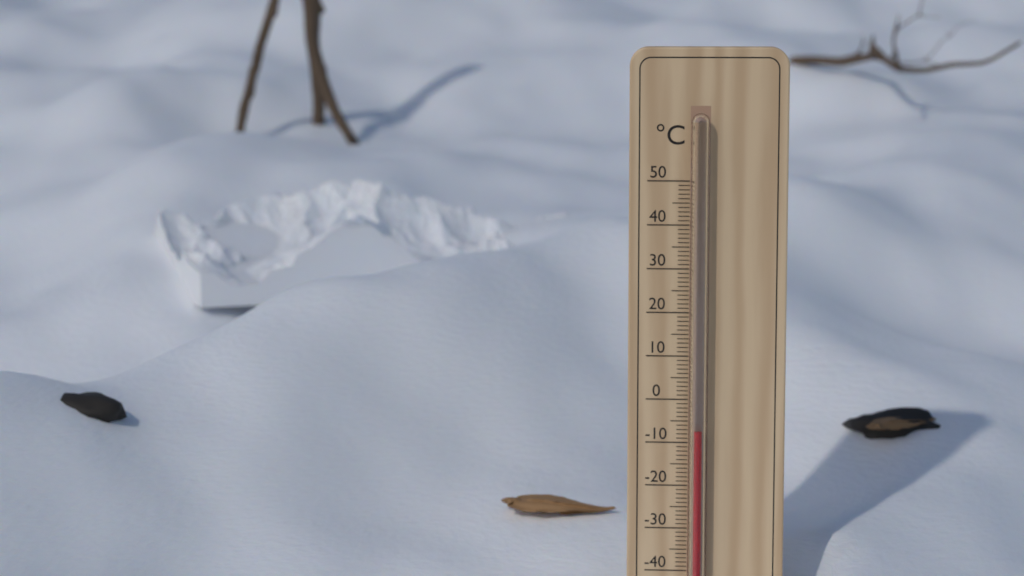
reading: -7 °C
